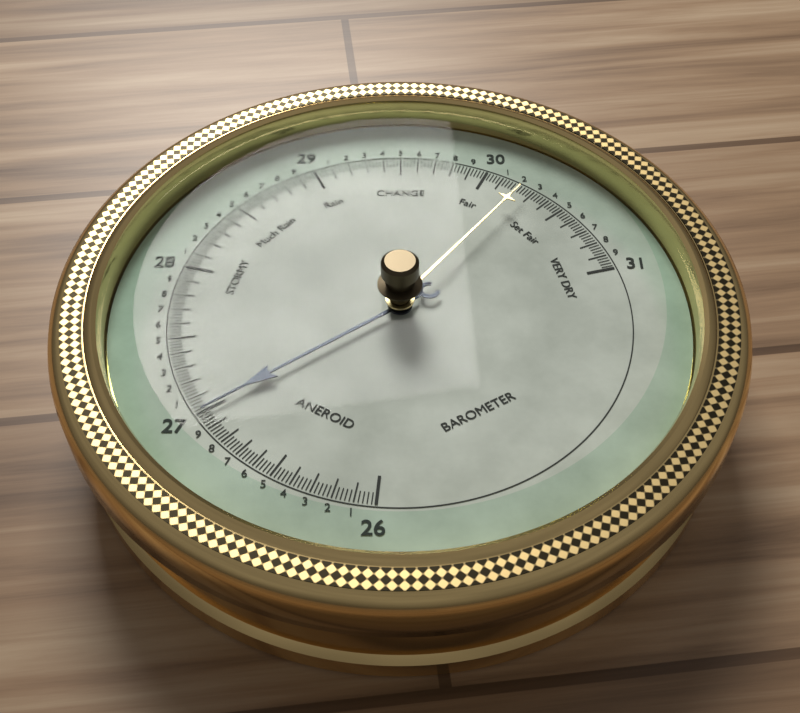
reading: 27.00 (no unit)
